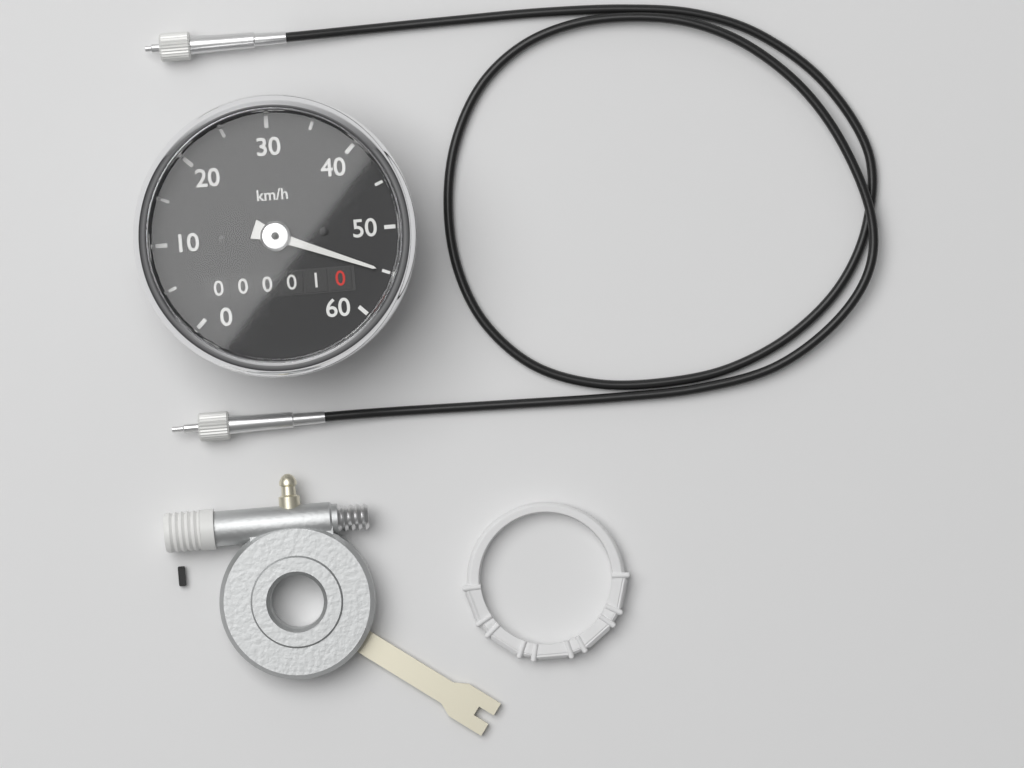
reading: 55 km/h
